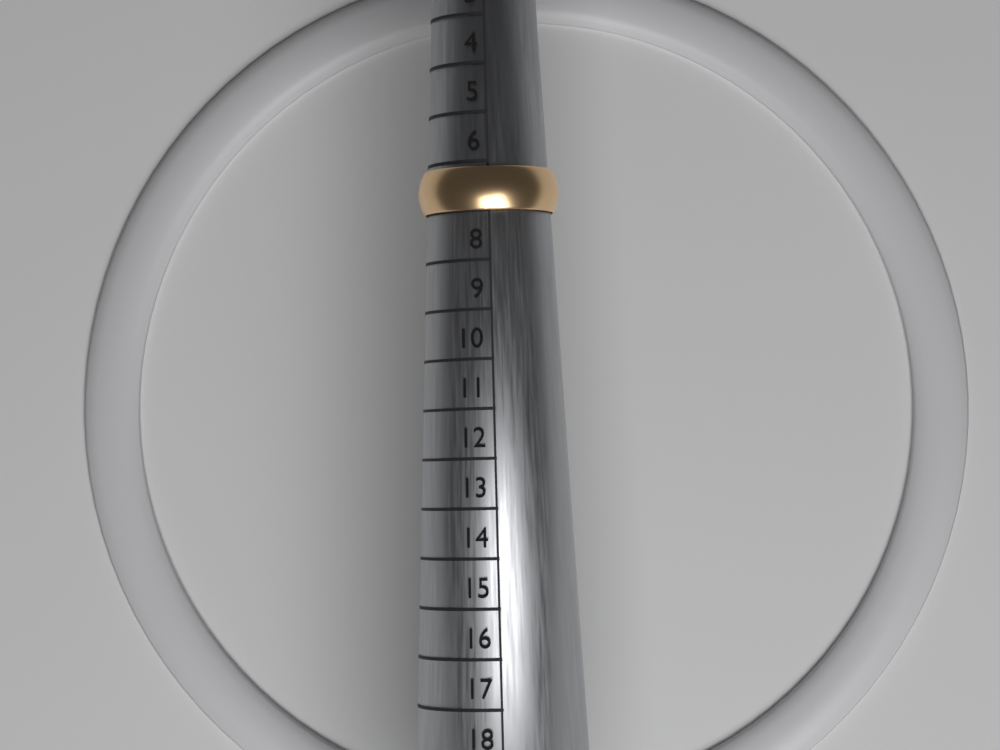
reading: 7 (no unit)
